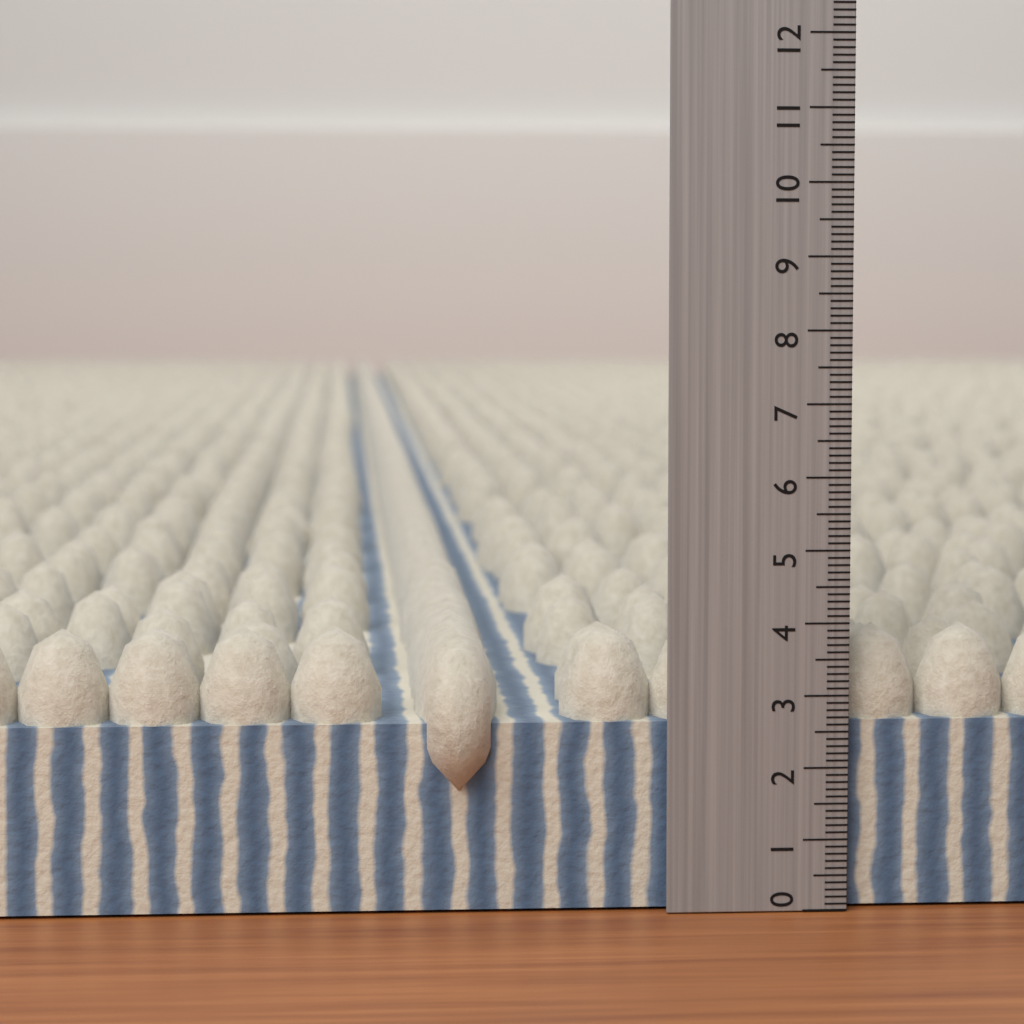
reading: 3.9 (no unit)
